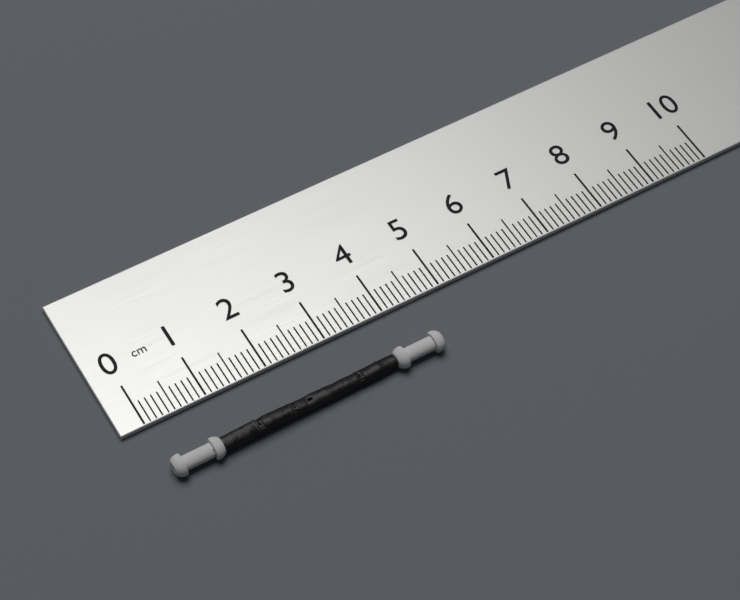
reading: 4.5 cm
